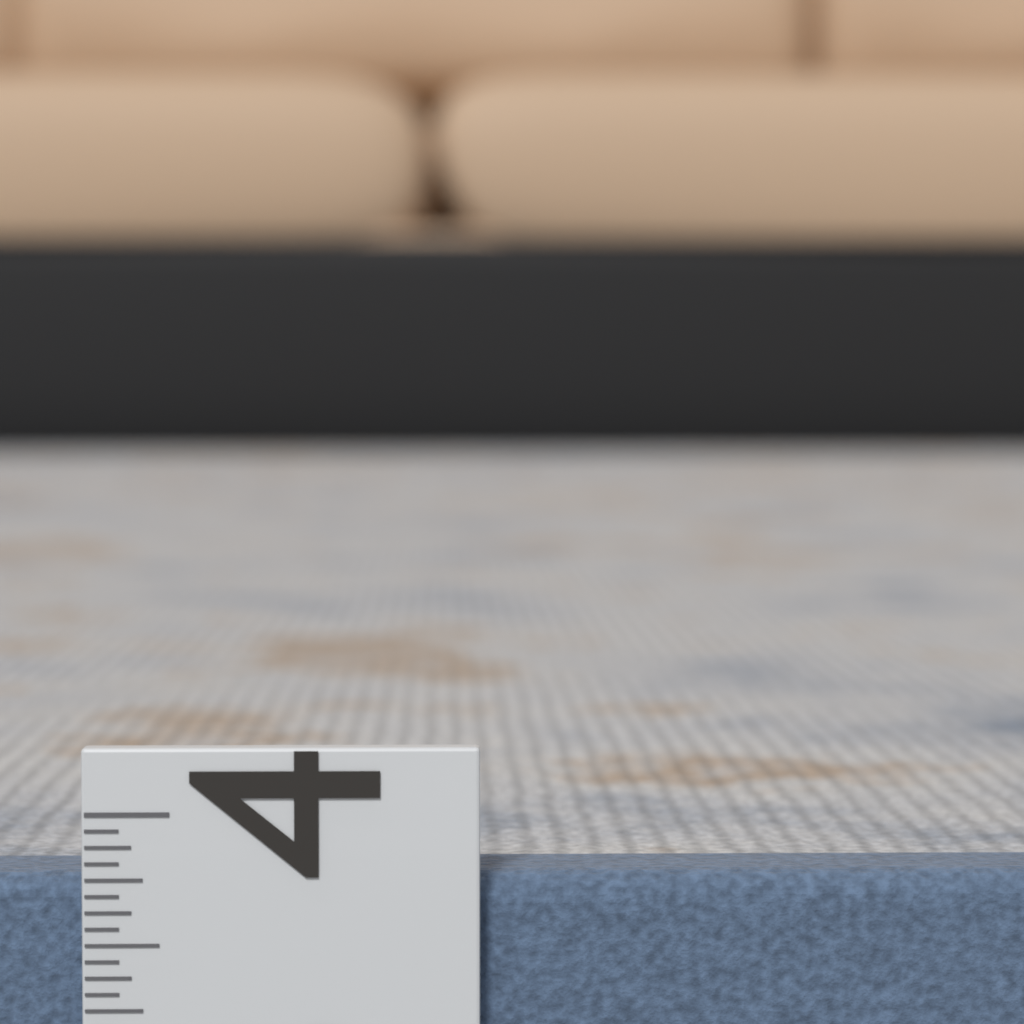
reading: 3.7500 (no unit)
